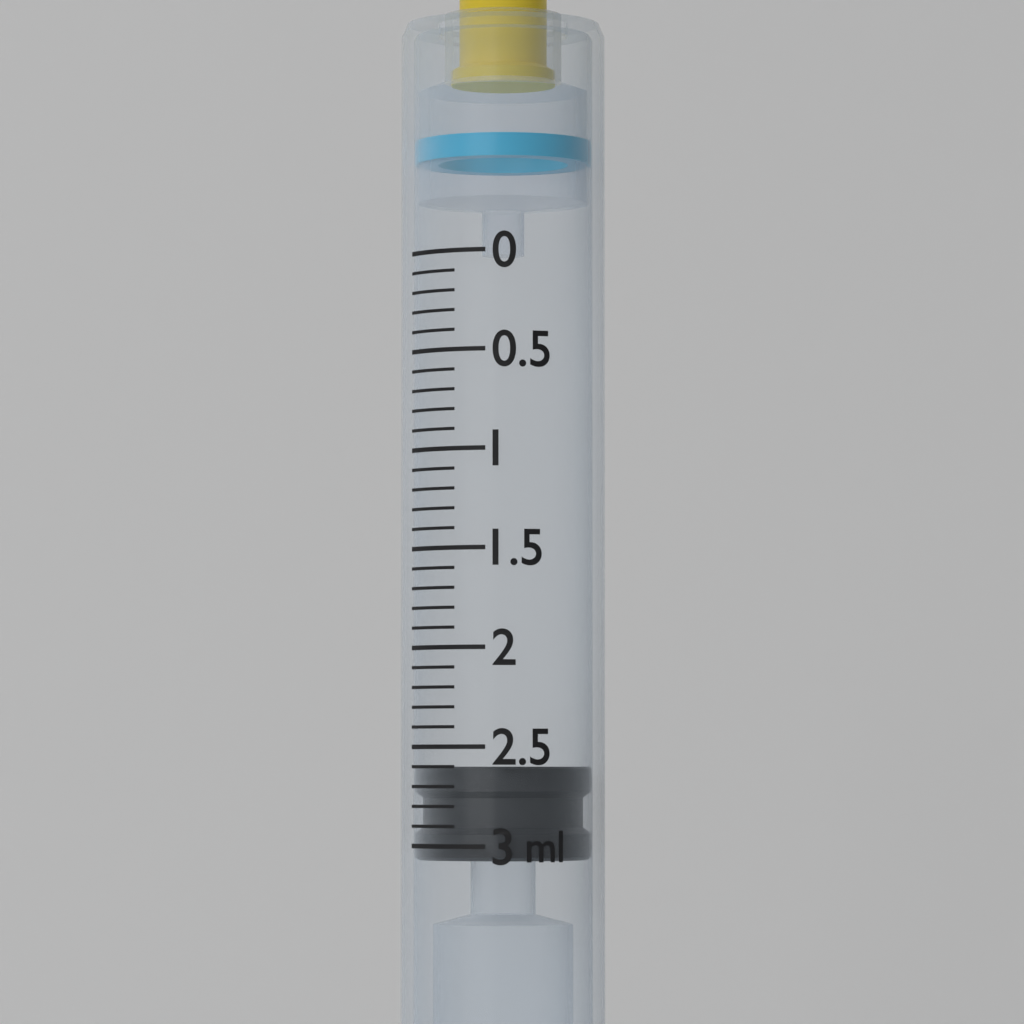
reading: 2.6 ml
